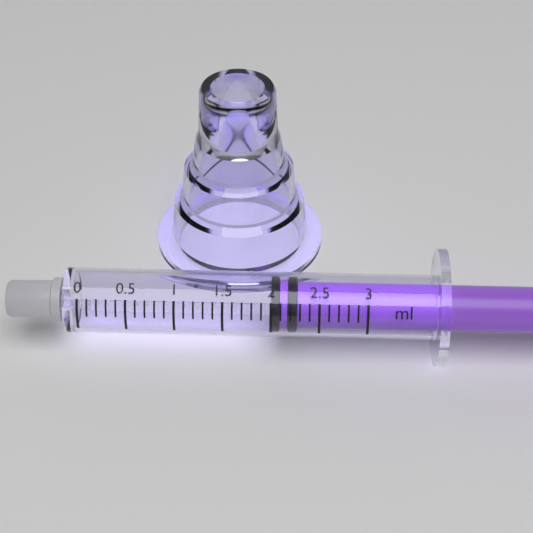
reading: 2.0 ml
